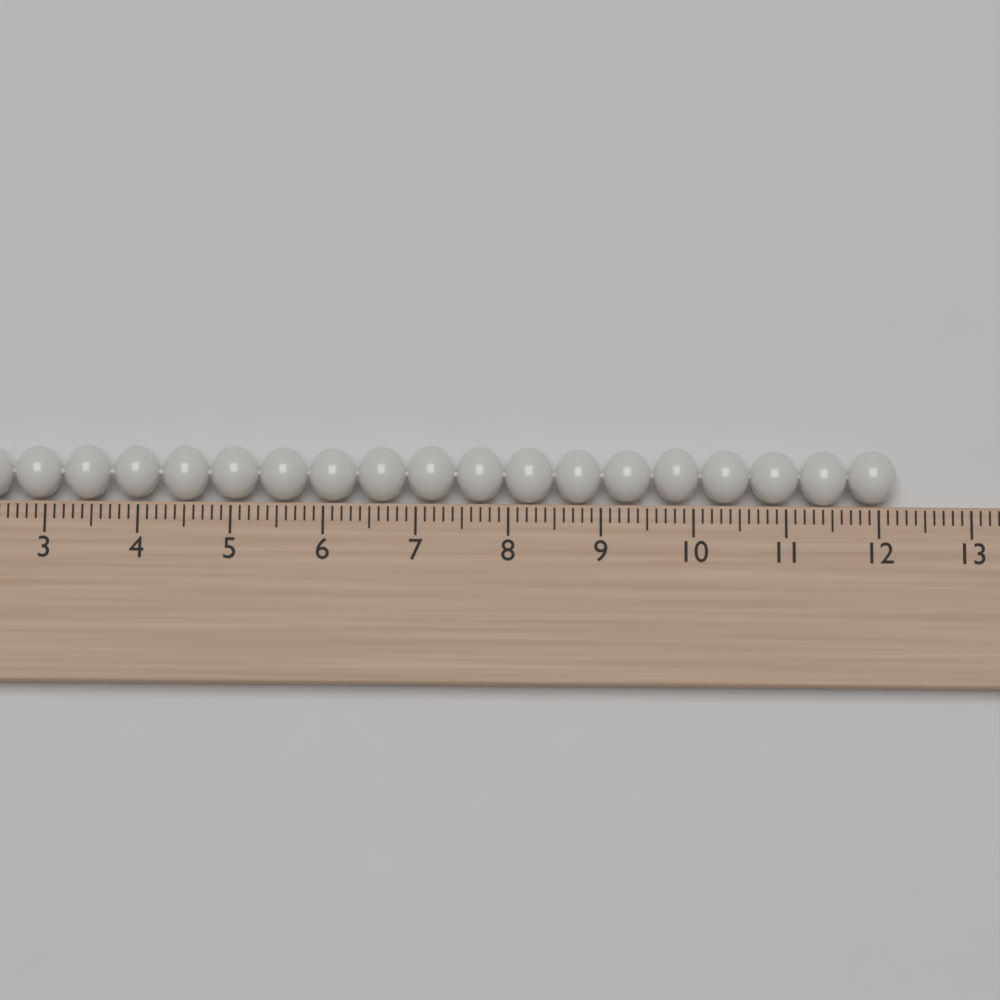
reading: 12.2 cm
